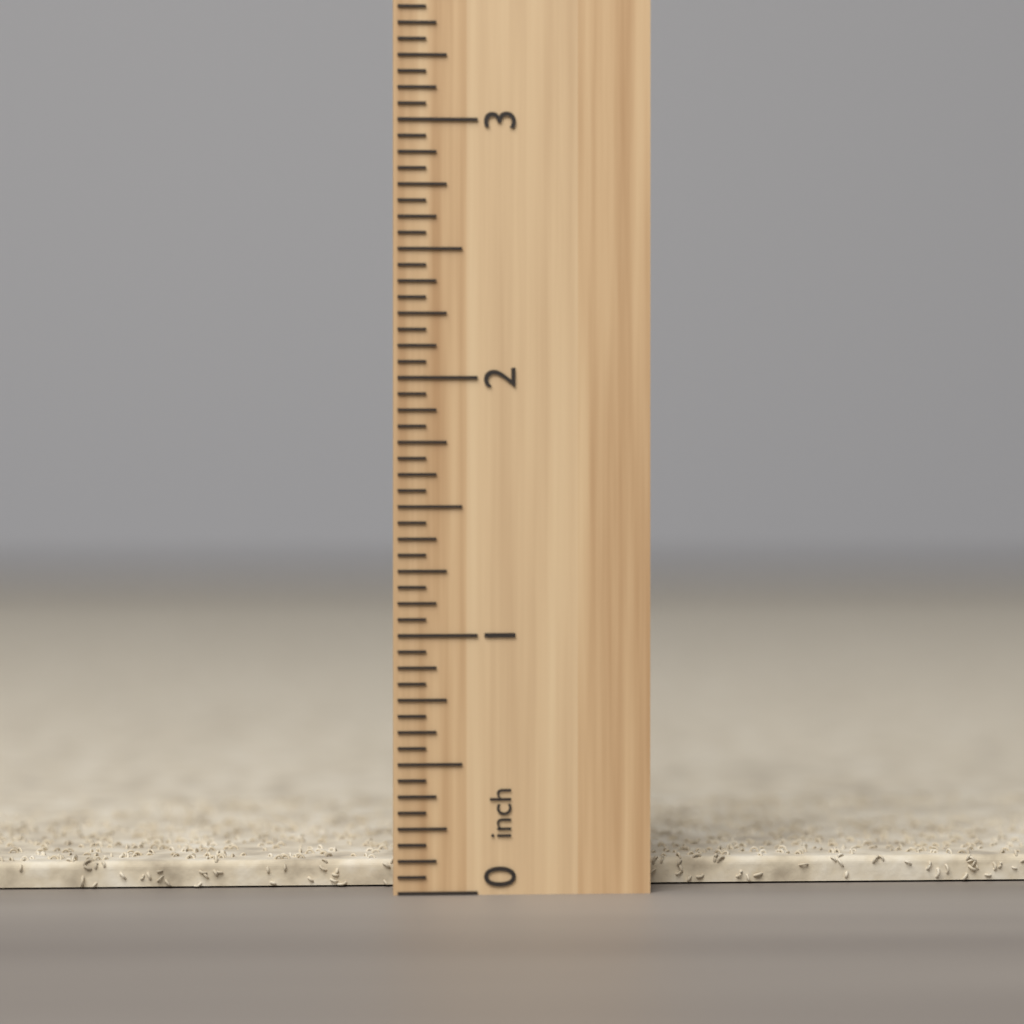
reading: 0.1250 inch
